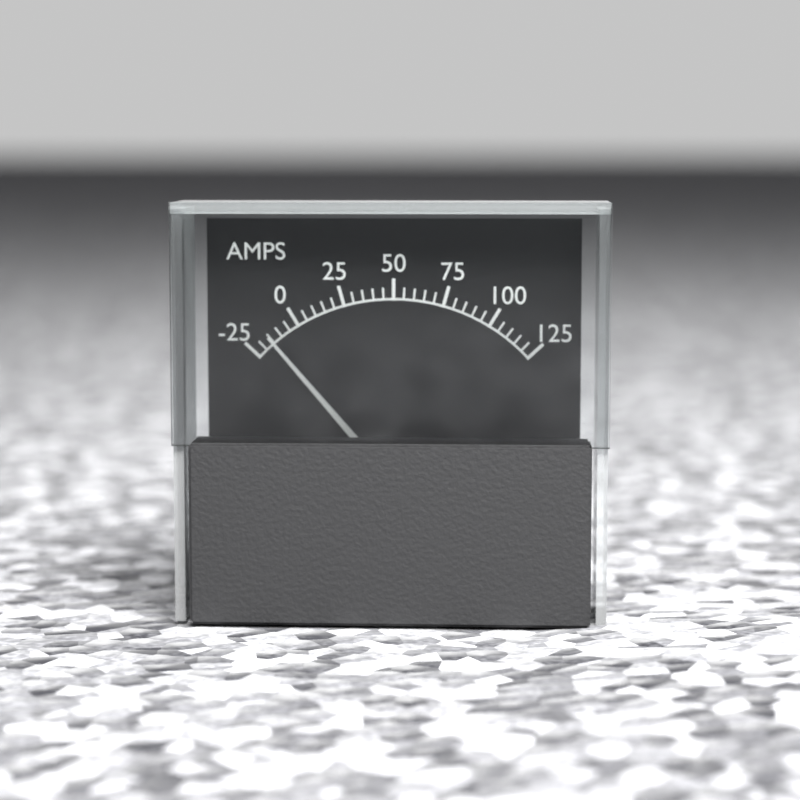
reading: -15 A
